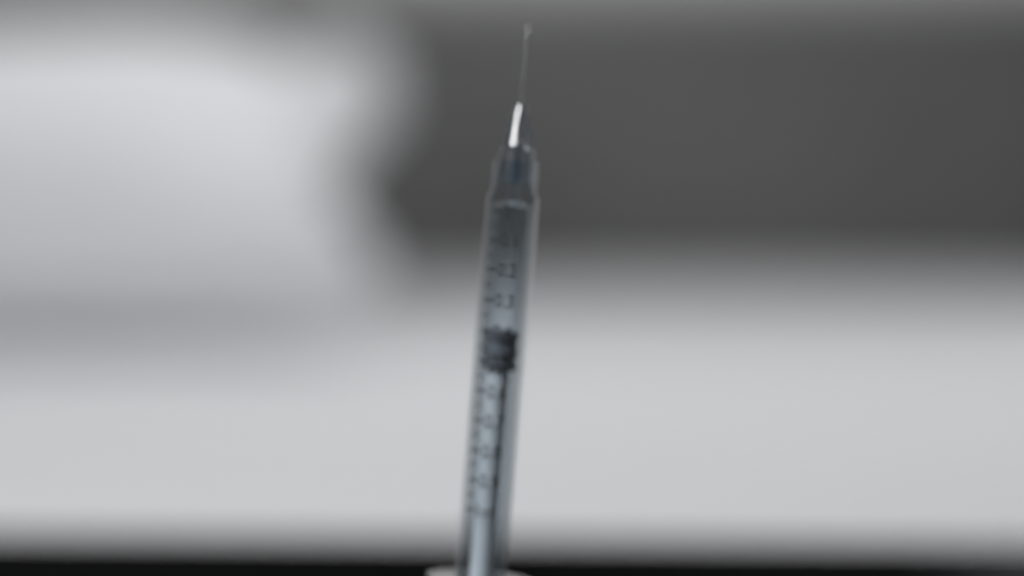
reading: 0.40 ml
